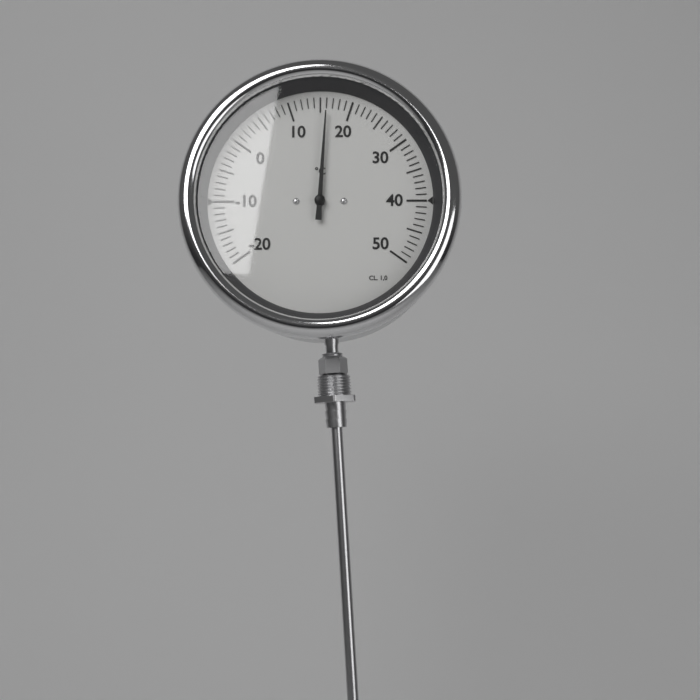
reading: 16 °C
